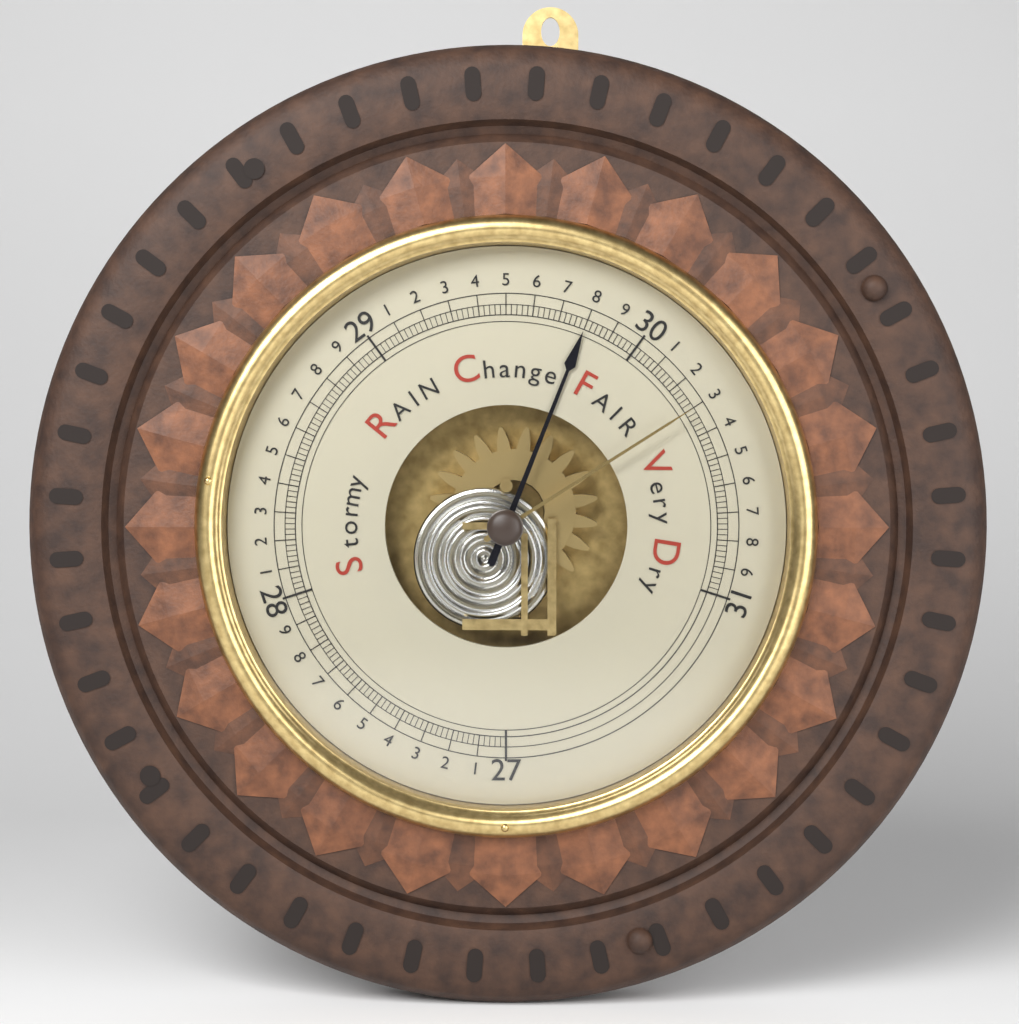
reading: 29.80 inHg
